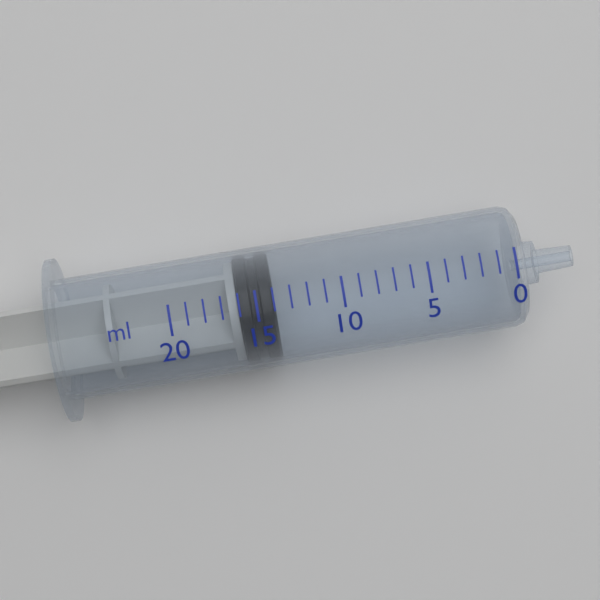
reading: 14 ml
